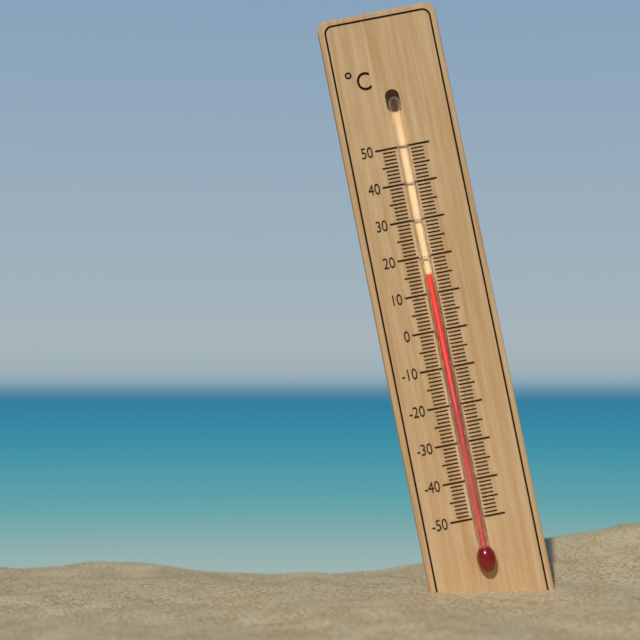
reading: 15 °C
